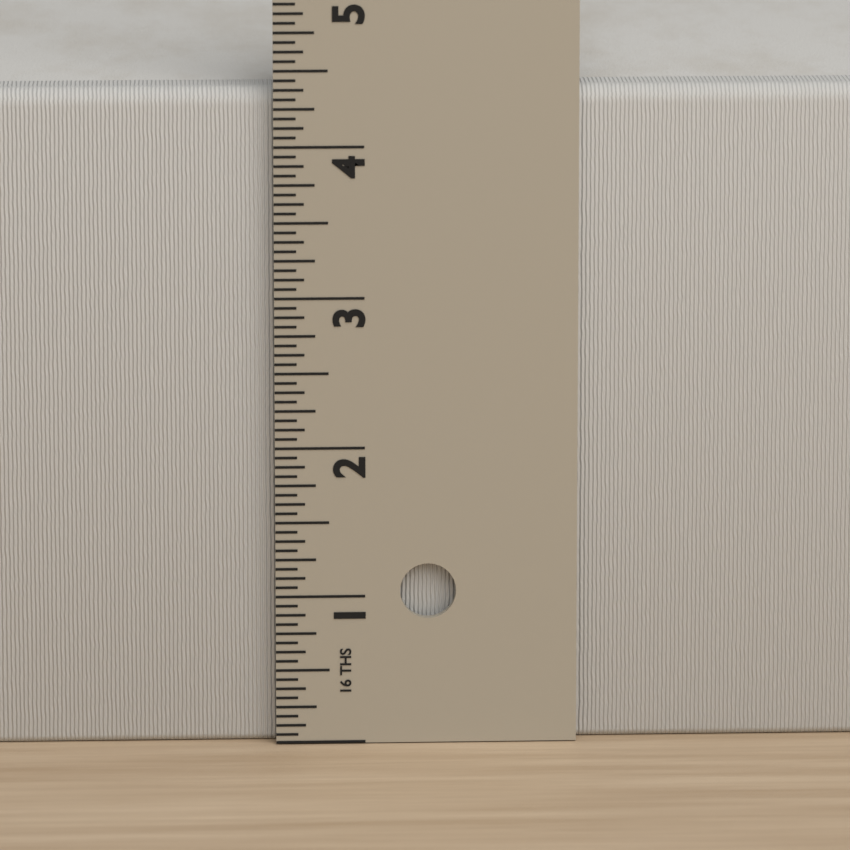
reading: 4.3750 in
